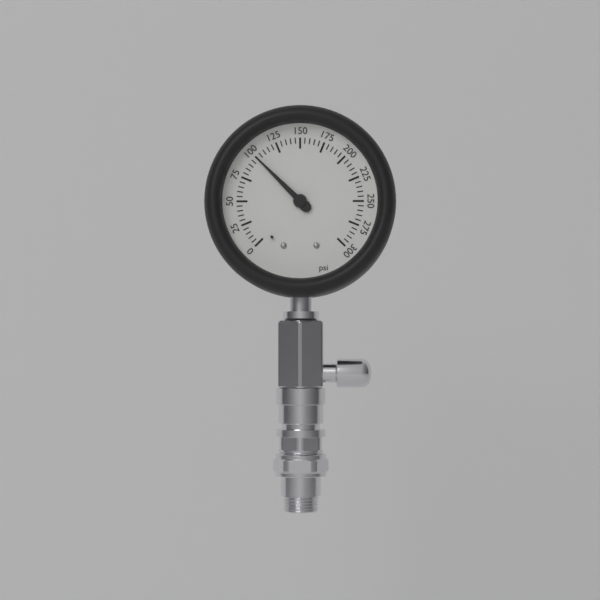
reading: 100 psi
